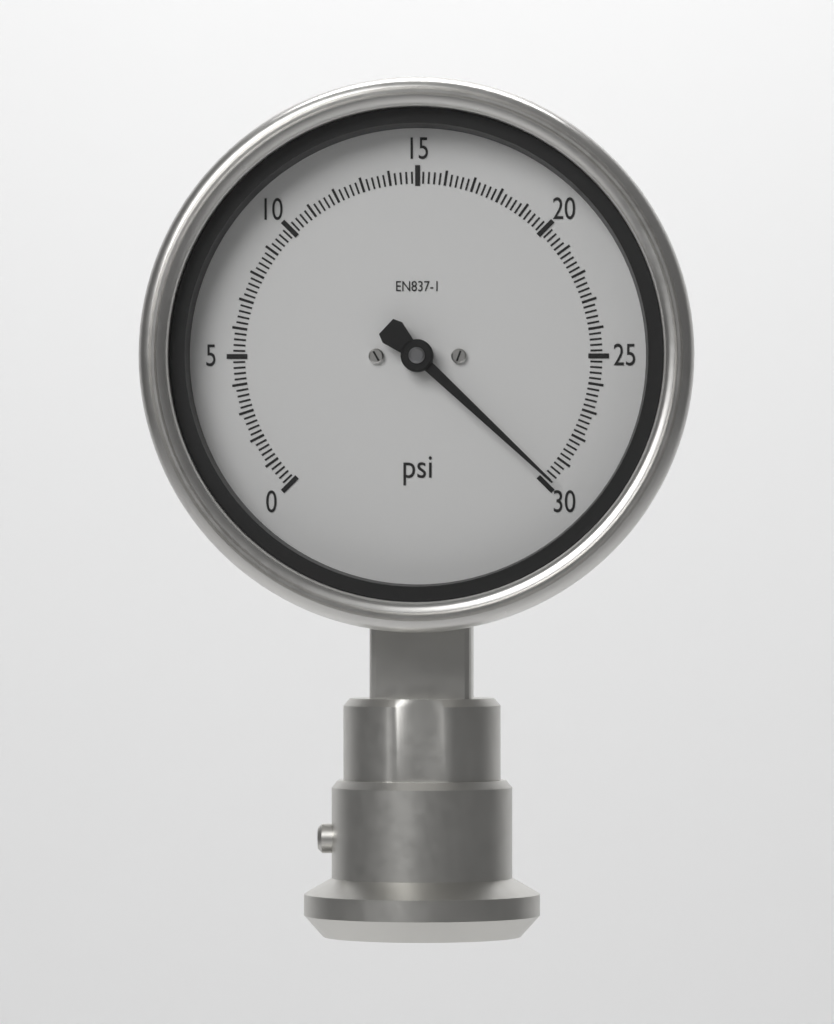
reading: 29.8 psi
